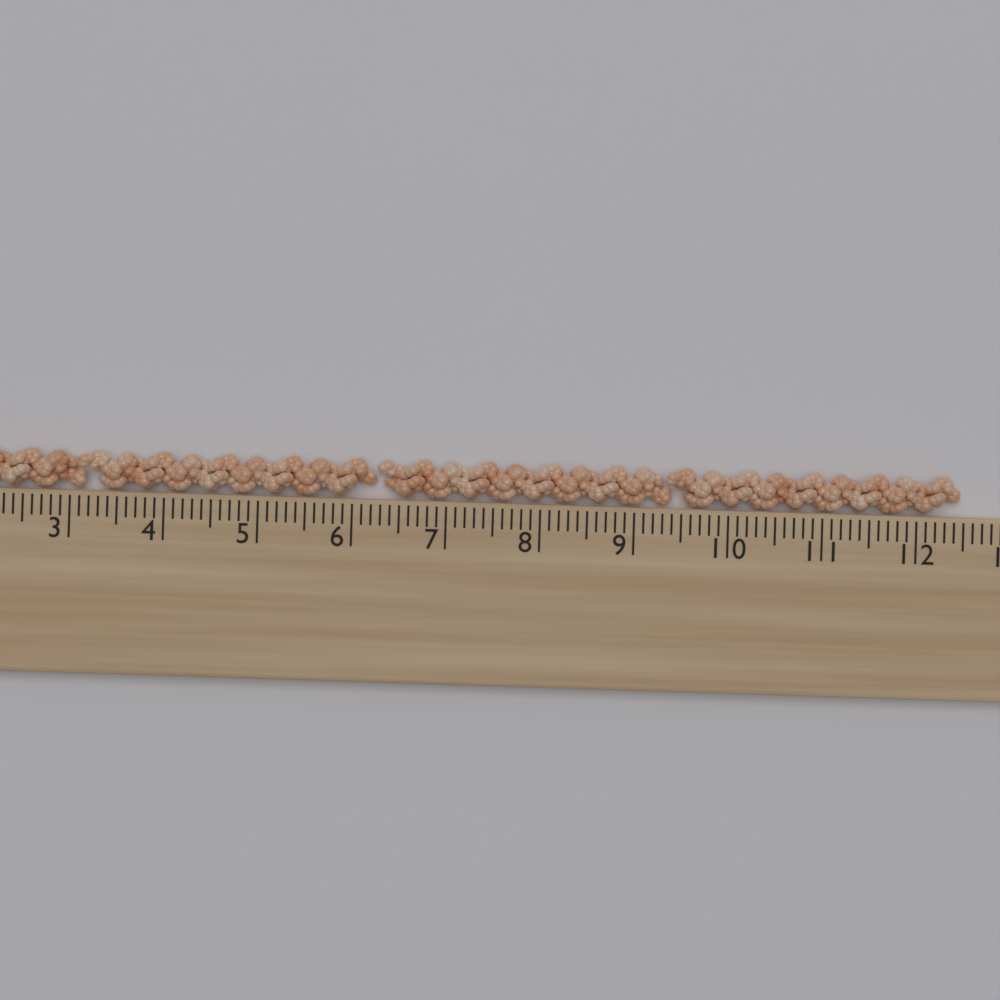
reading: 12.5 cm
